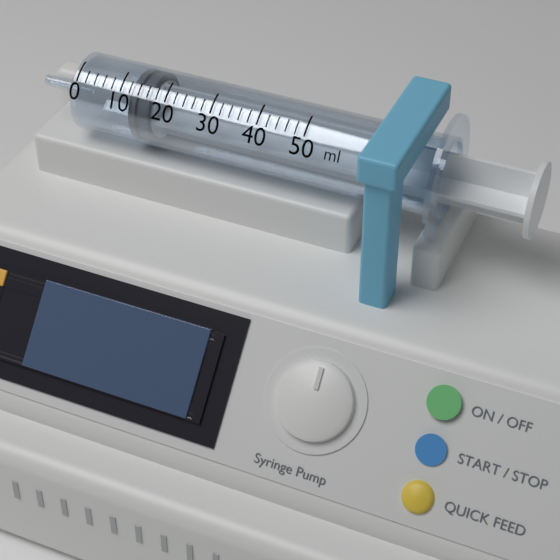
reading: 12 ml
